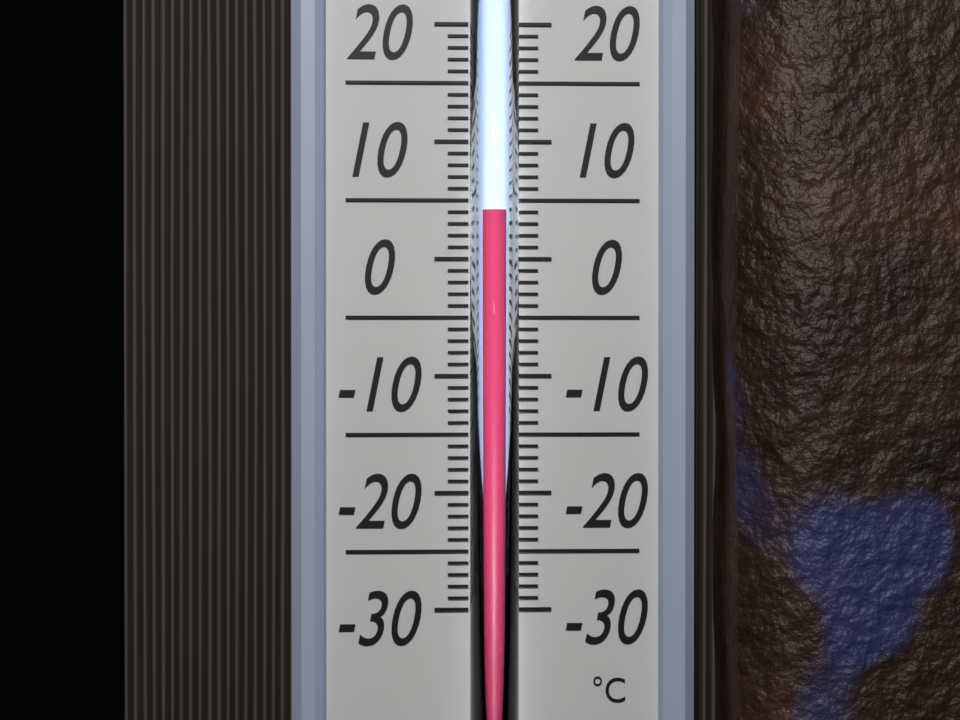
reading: 4 °C
